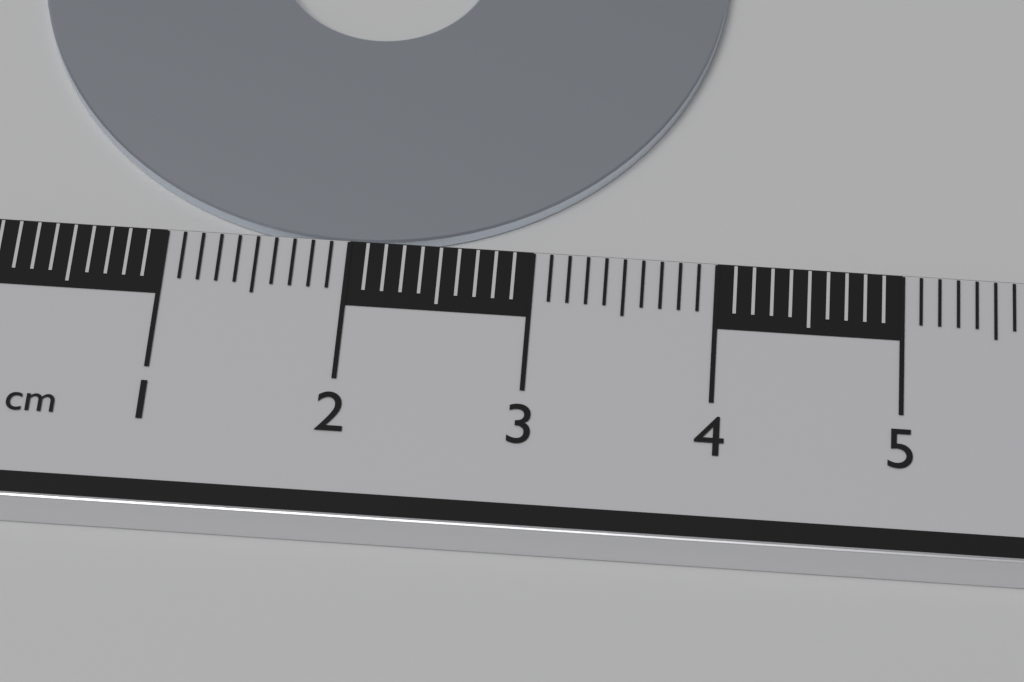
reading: 4.0 cm
